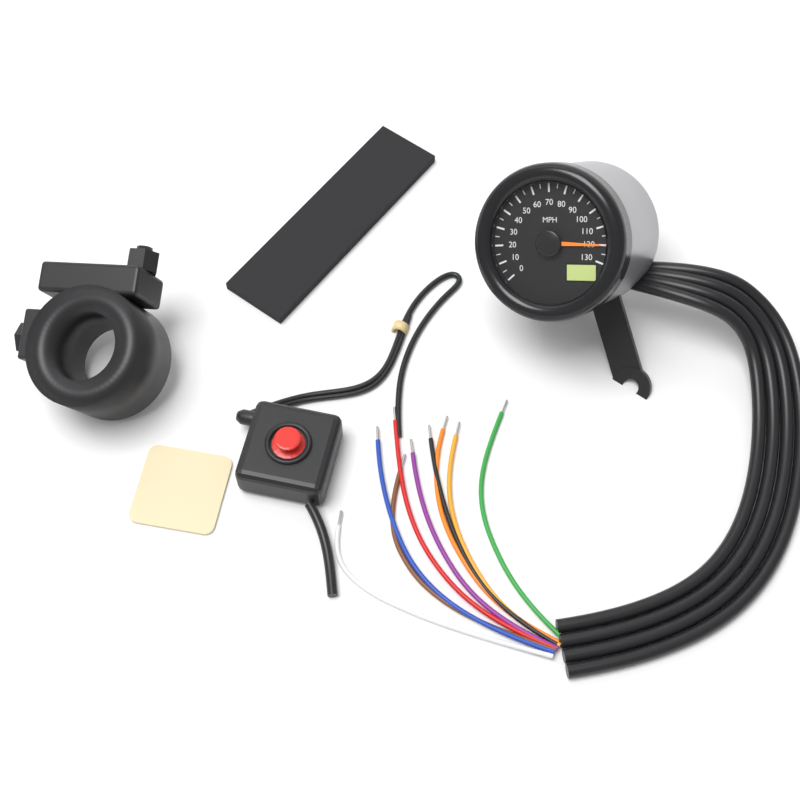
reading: 120 MPH
